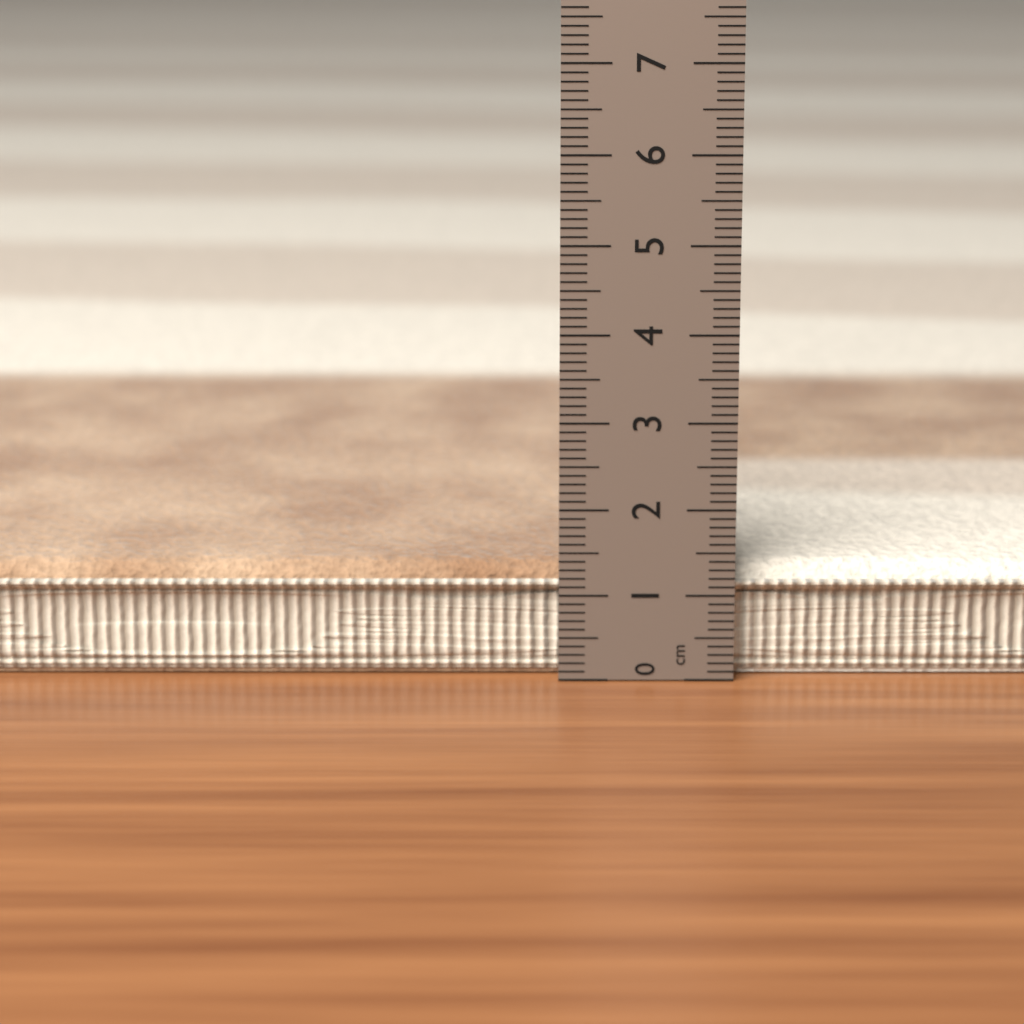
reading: 1.3 cm
